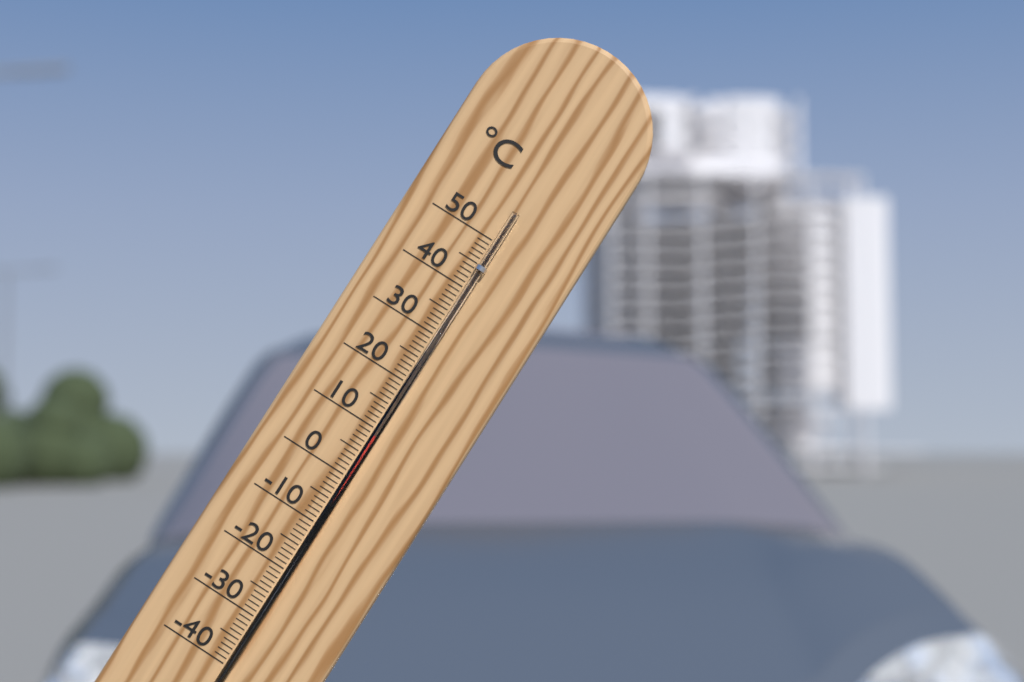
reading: 9 °C
